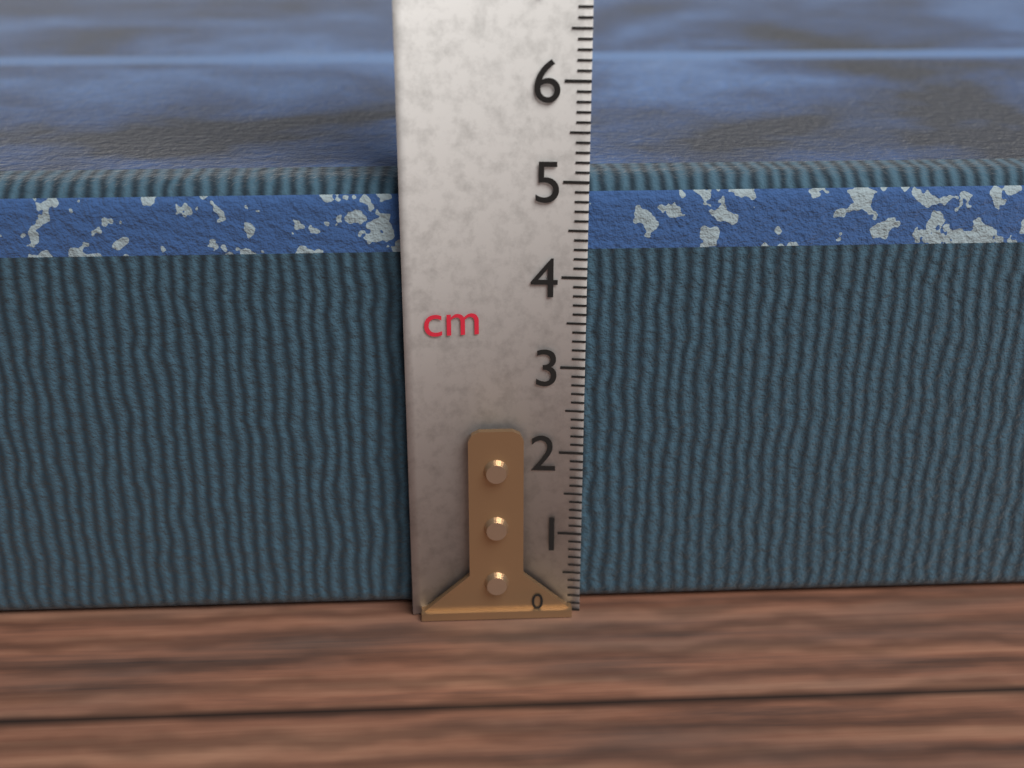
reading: 5.0 cm
